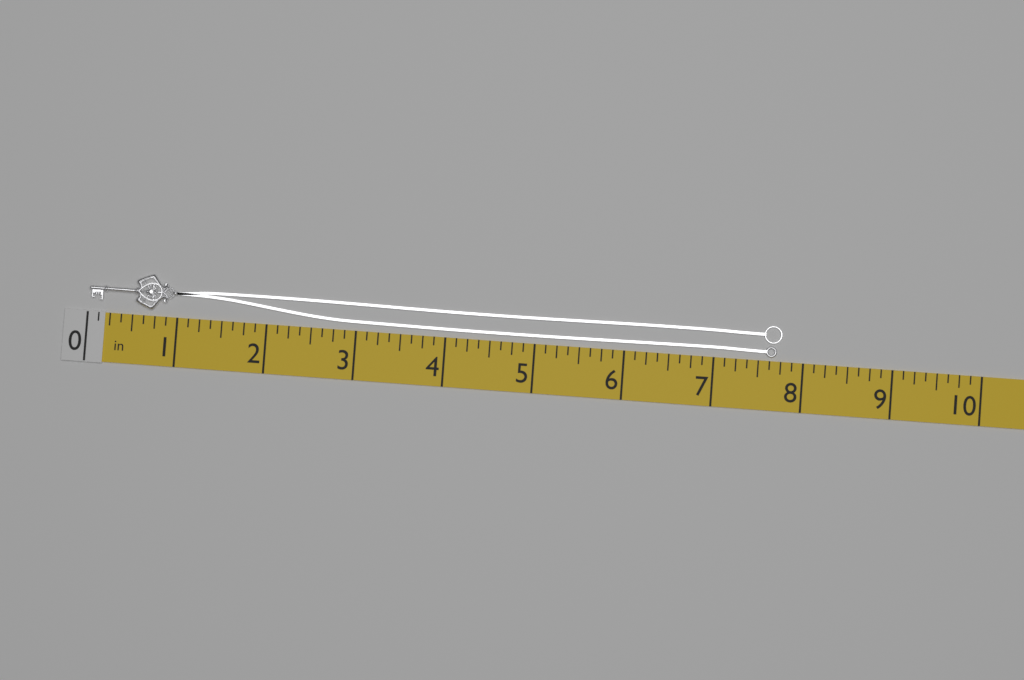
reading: 7.750 in
